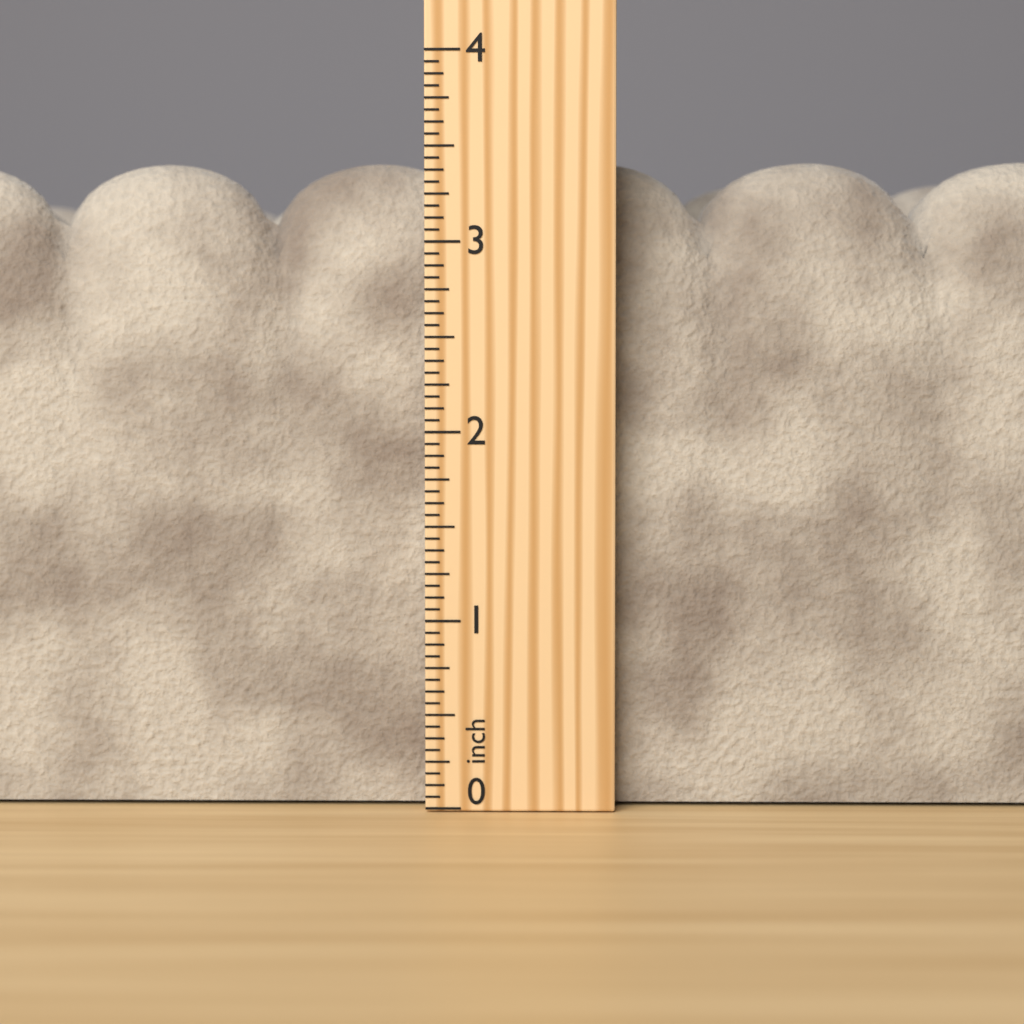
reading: 3.5000 inch
